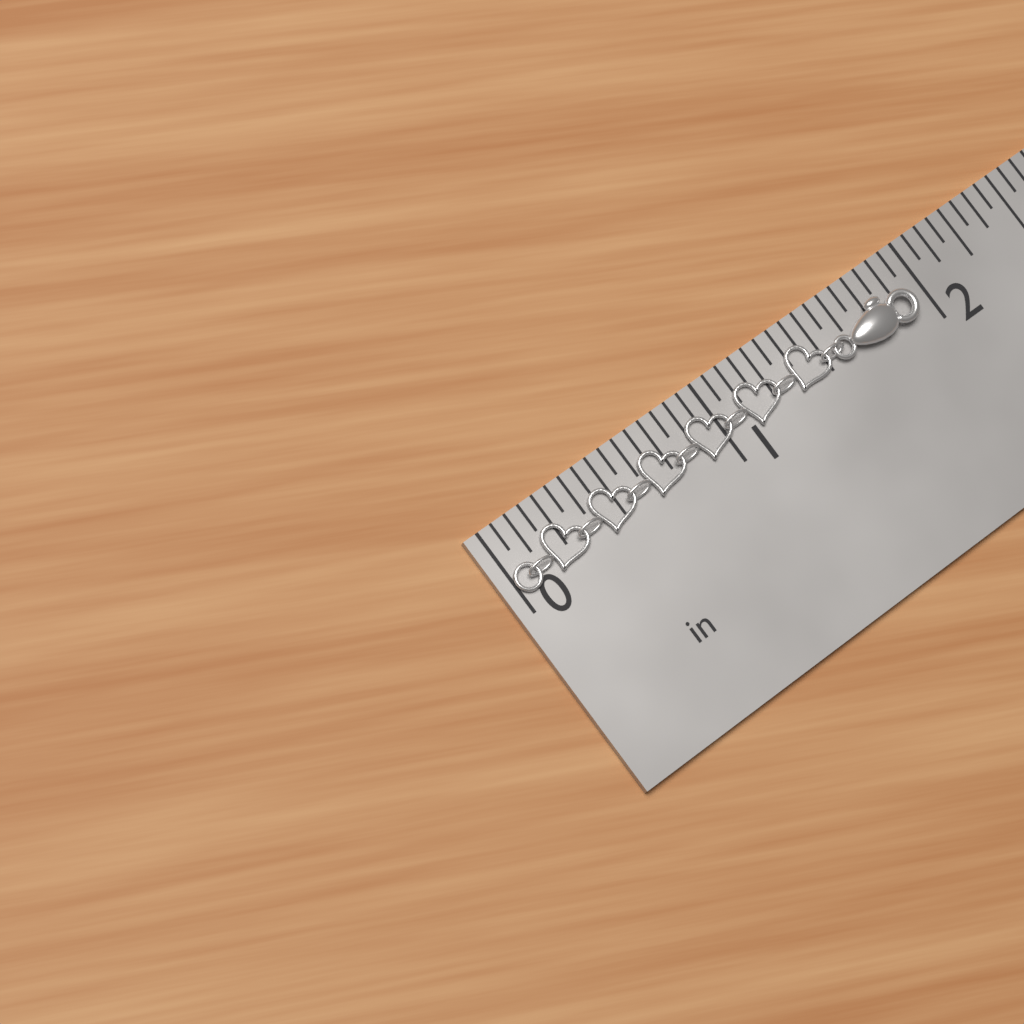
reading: 1.9375 in
